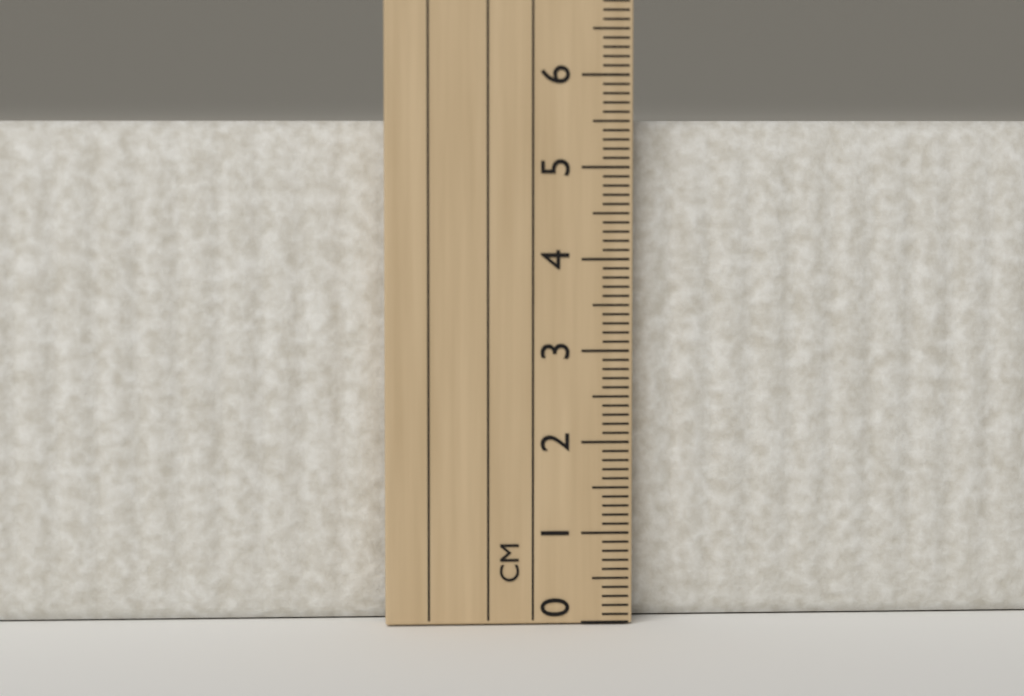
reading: 5.5 cm
